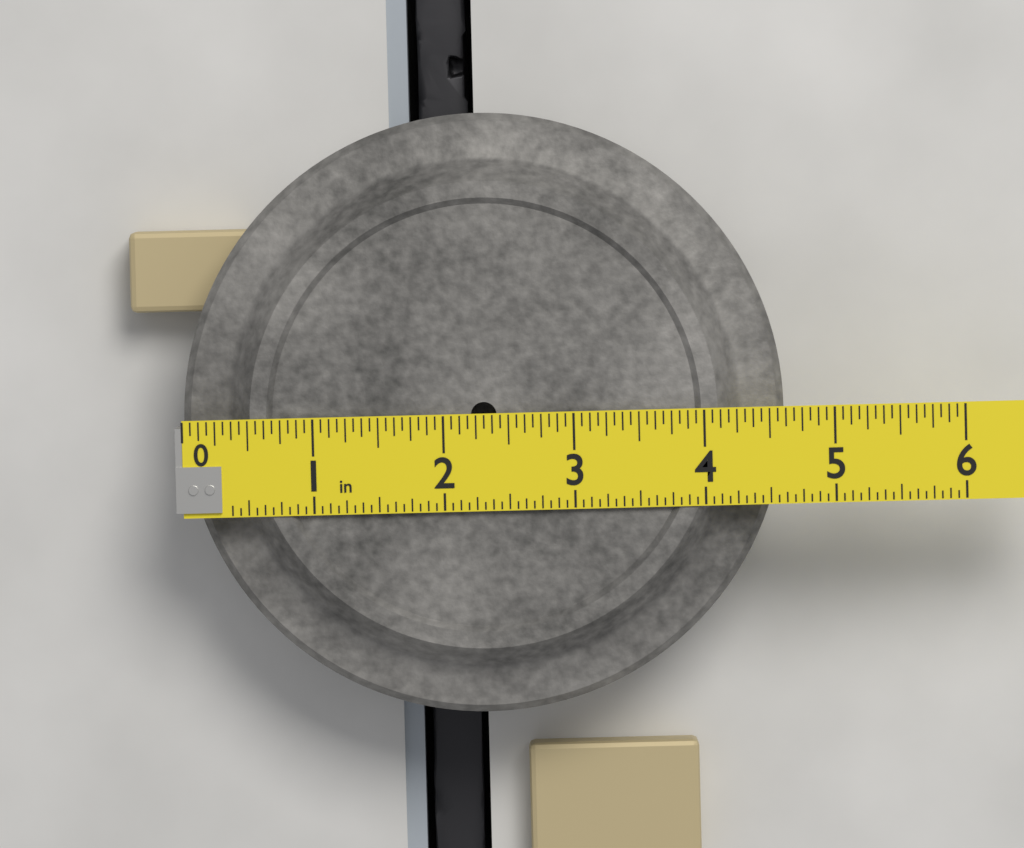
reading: 4.6250 in
